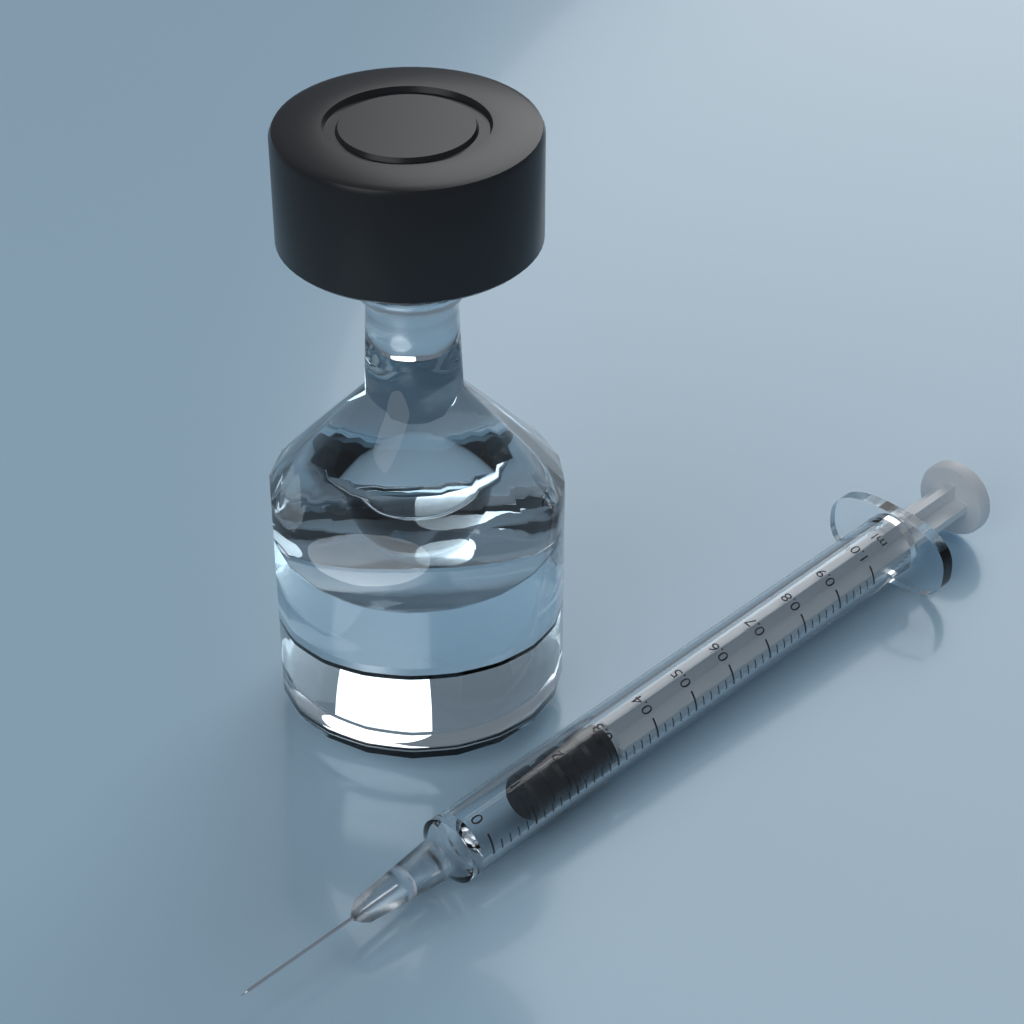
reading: 0.12 ml
